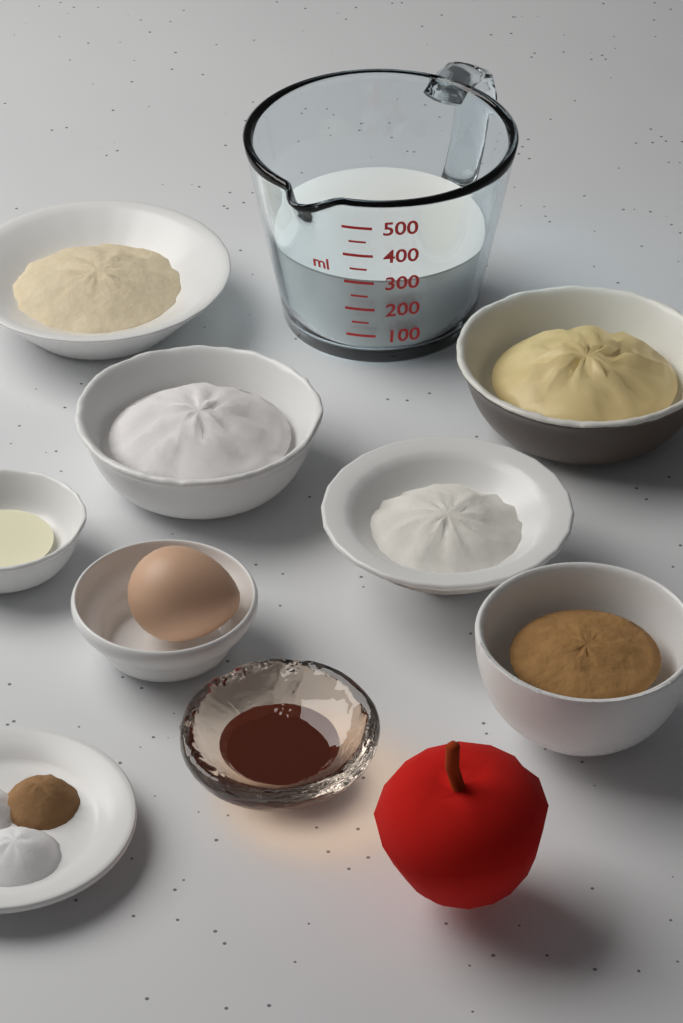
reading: 300 ml
